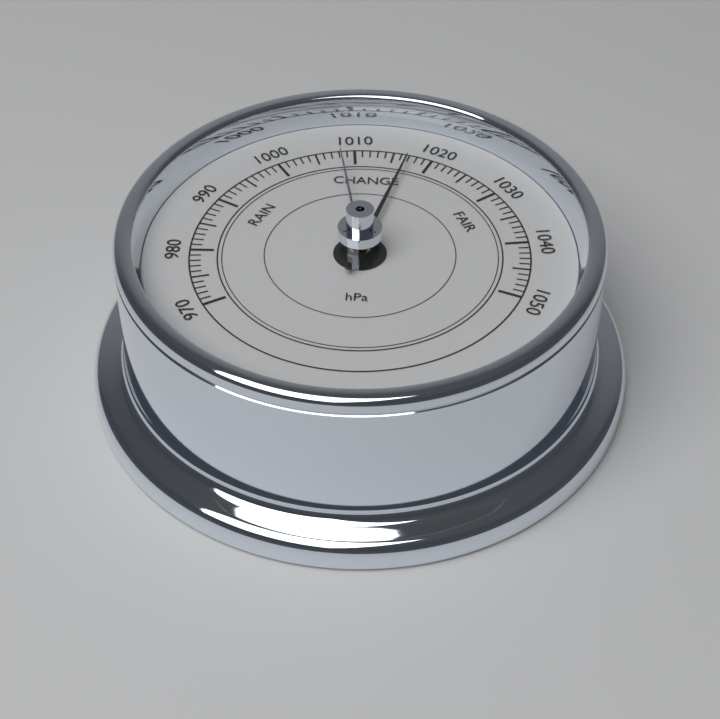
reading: 1017 hPa
